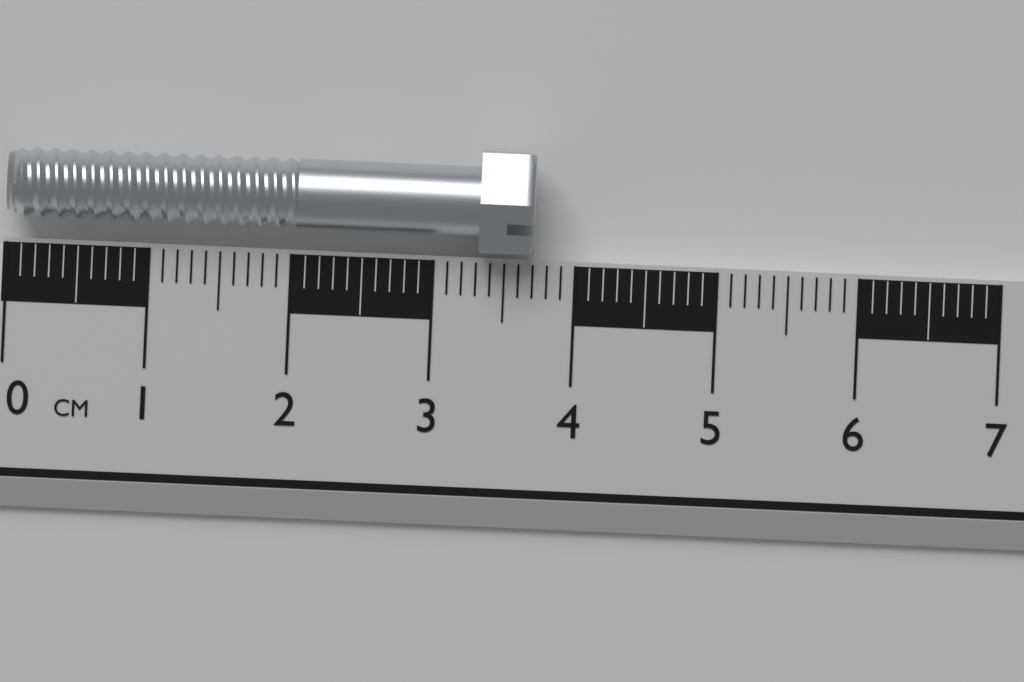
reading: 3.7 cm
